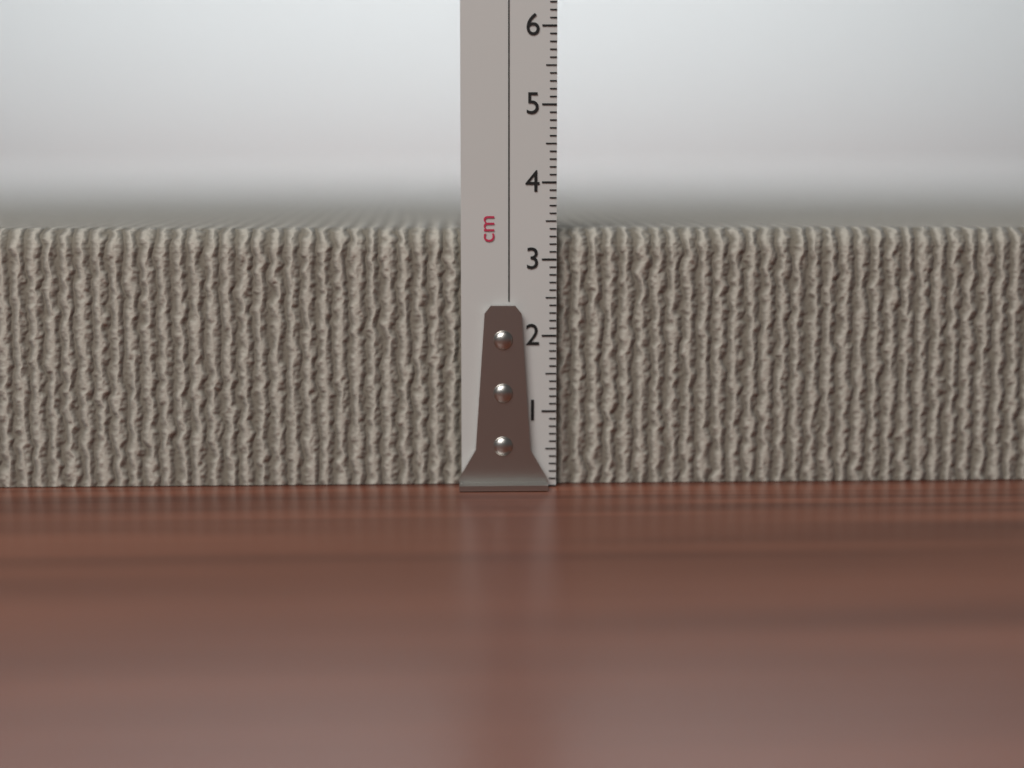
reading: 3.4 cm
